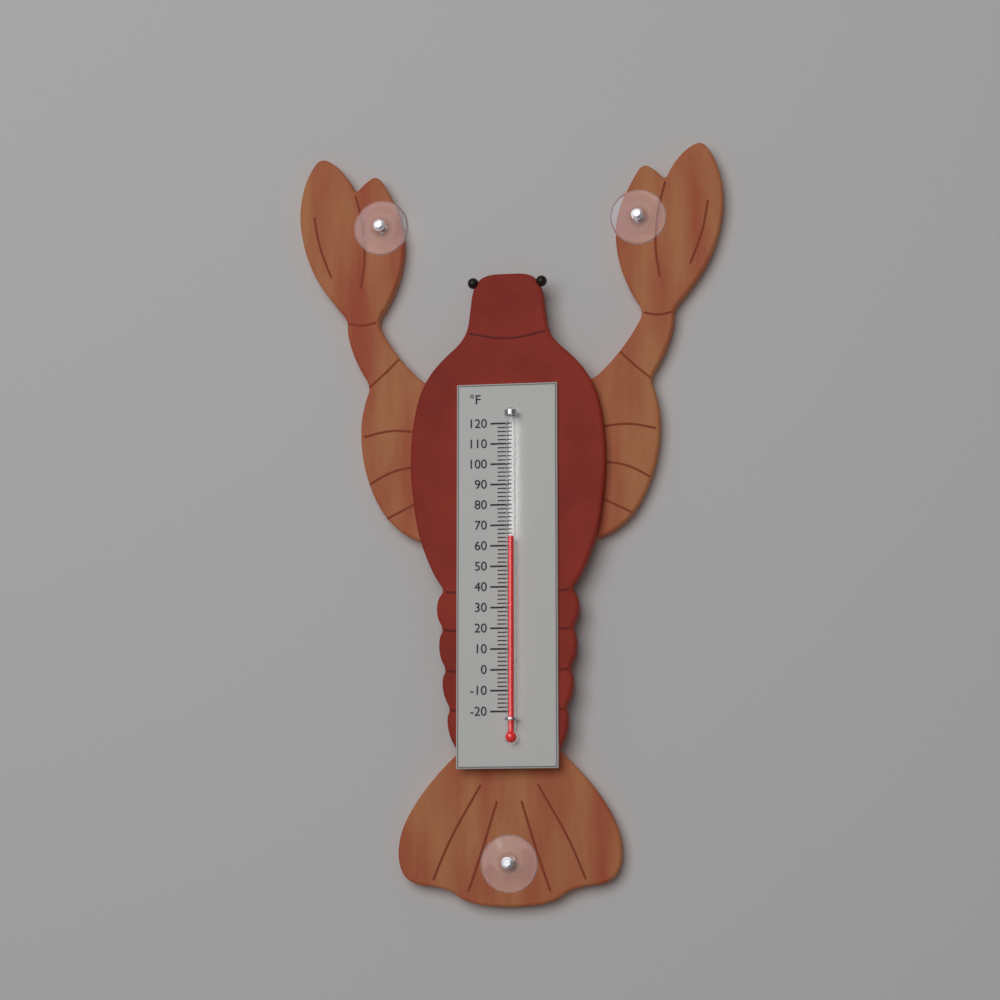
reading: 64 °F
